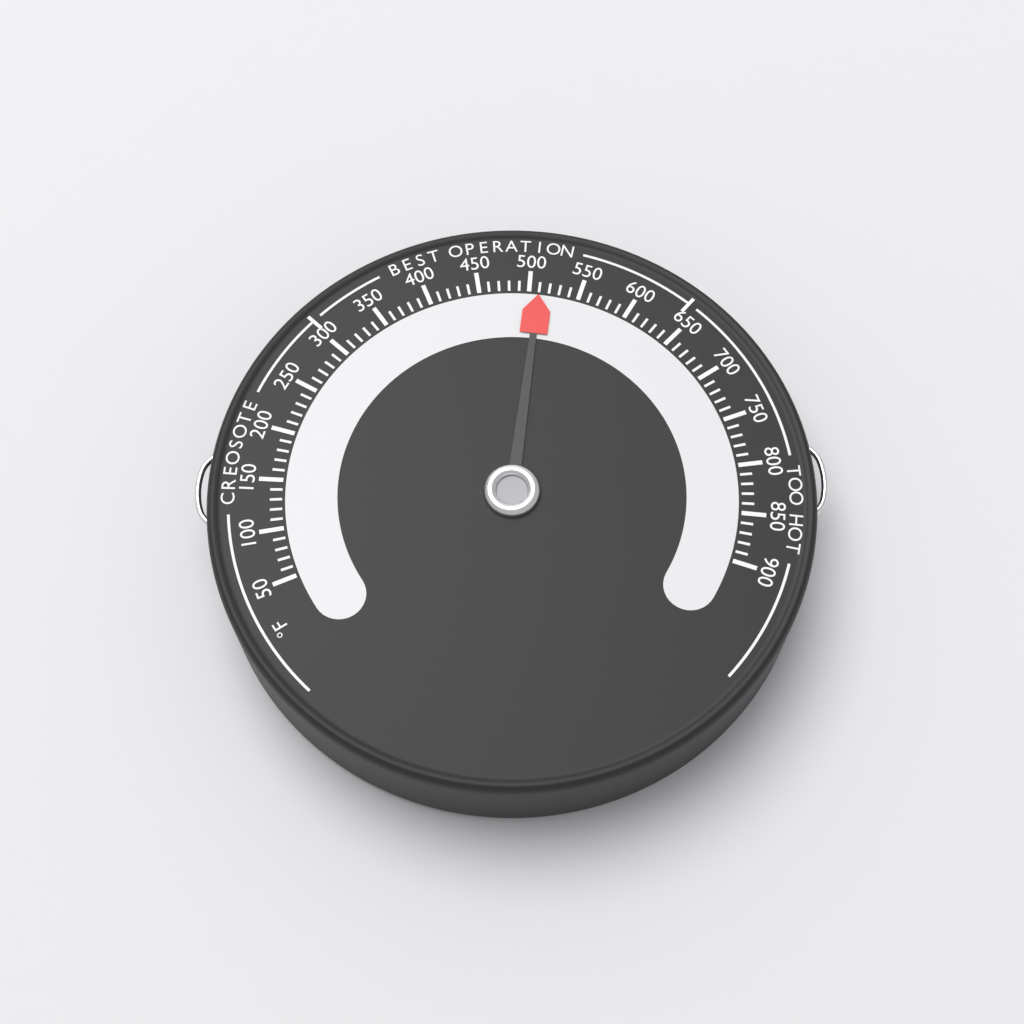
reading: 510 °F
